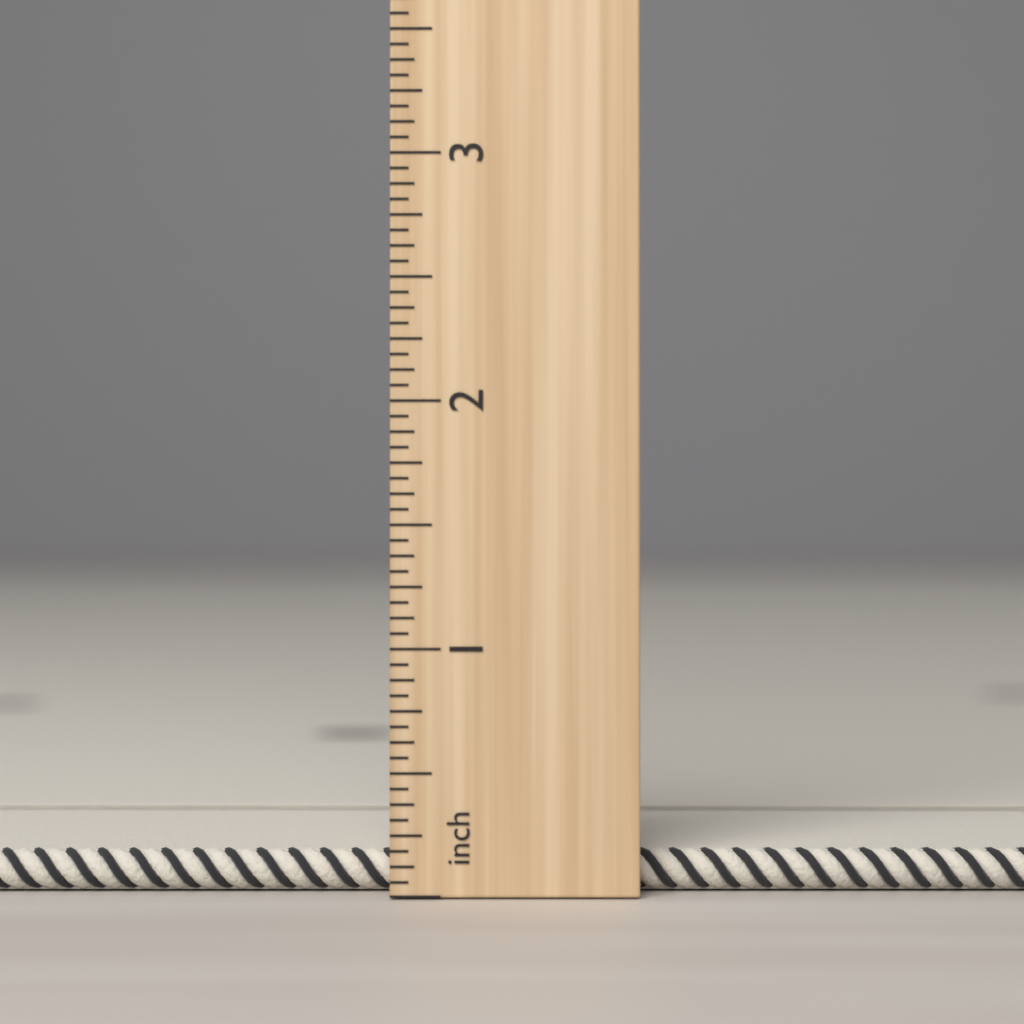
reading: 0.1875 inch
